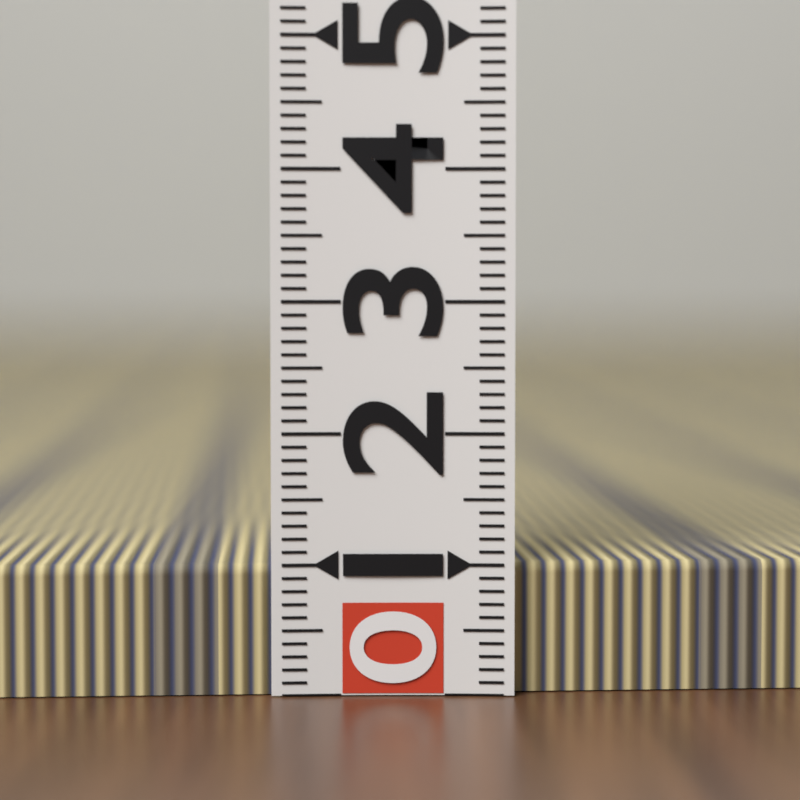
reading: 1.0 (no unit)
